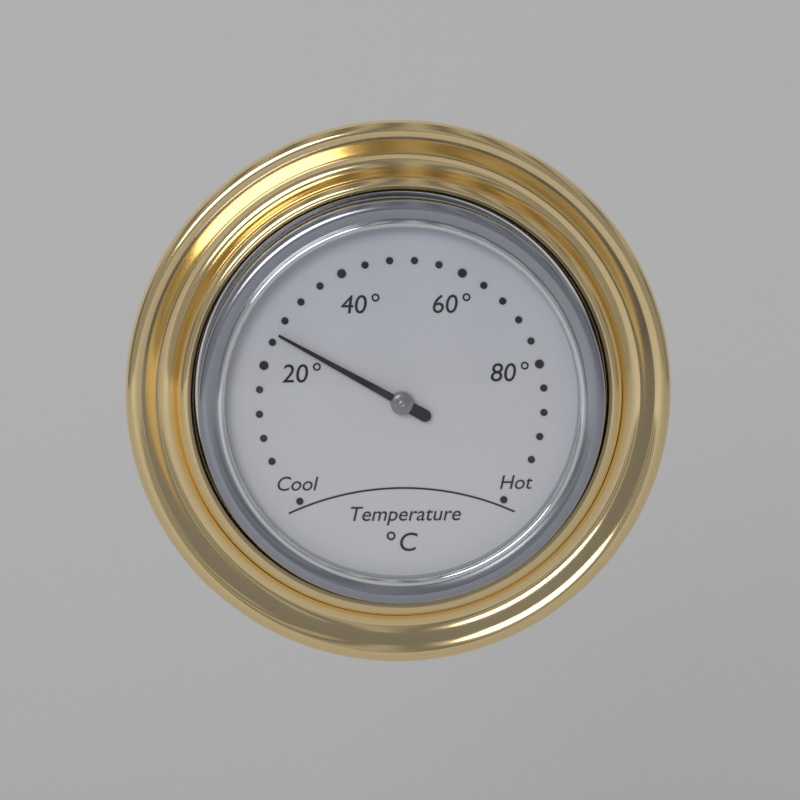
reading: 25.5 °C
